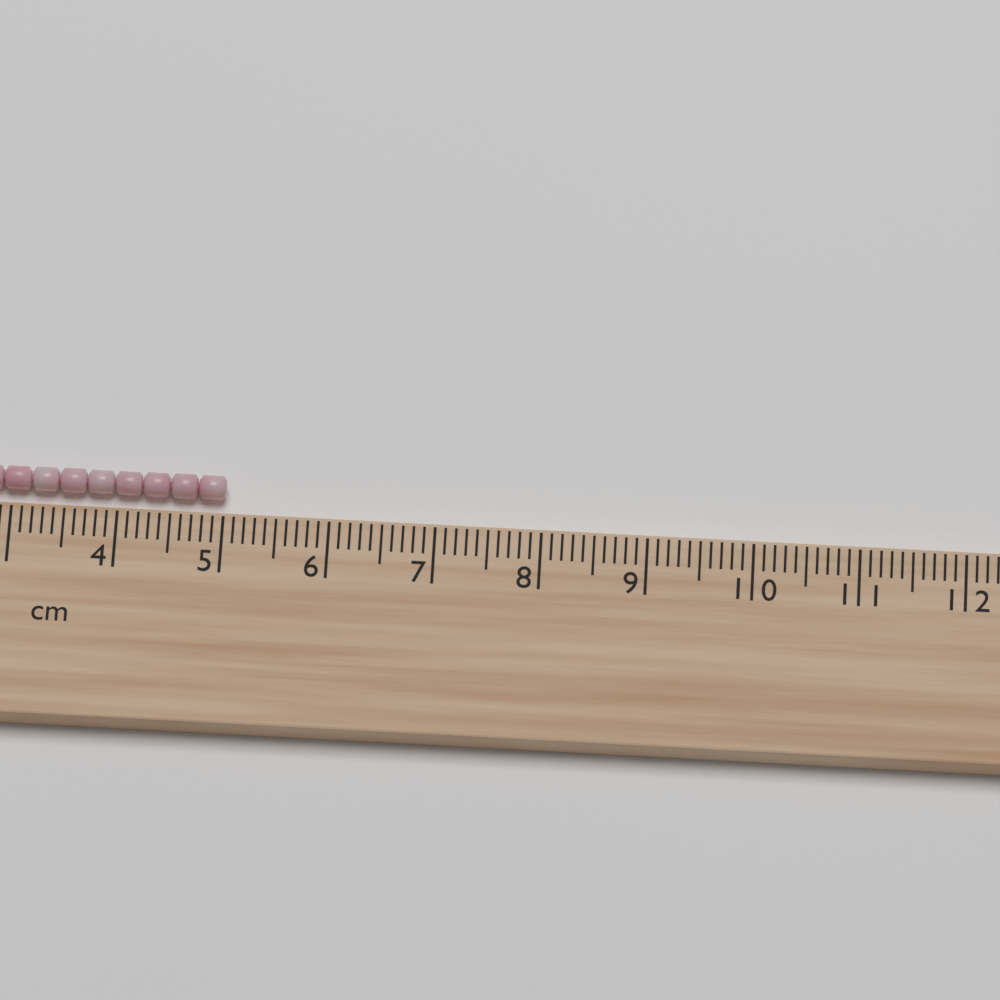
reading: 5.0 cm
